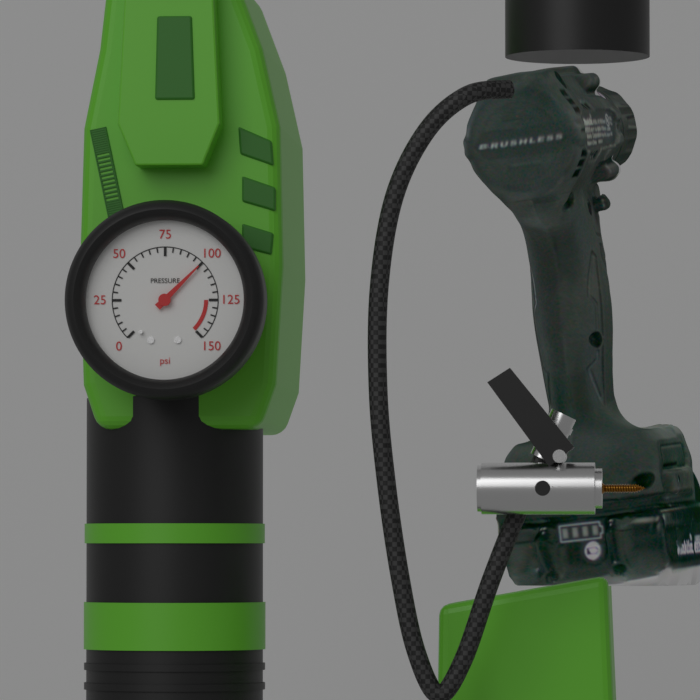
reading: 100 psi
